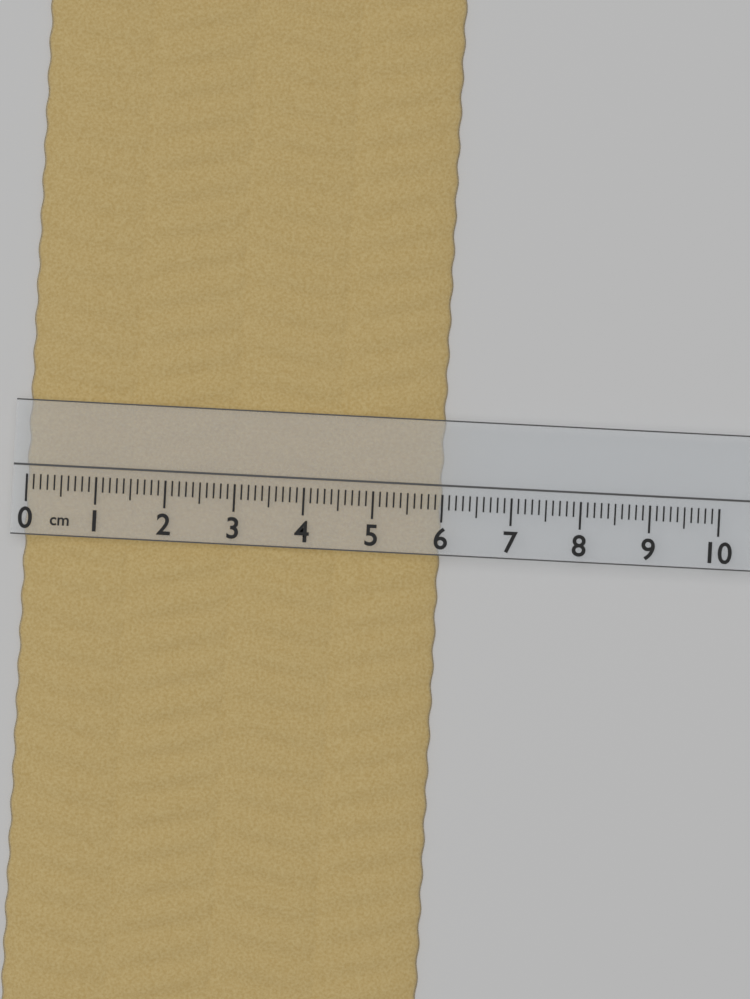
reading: 6.0 cm
